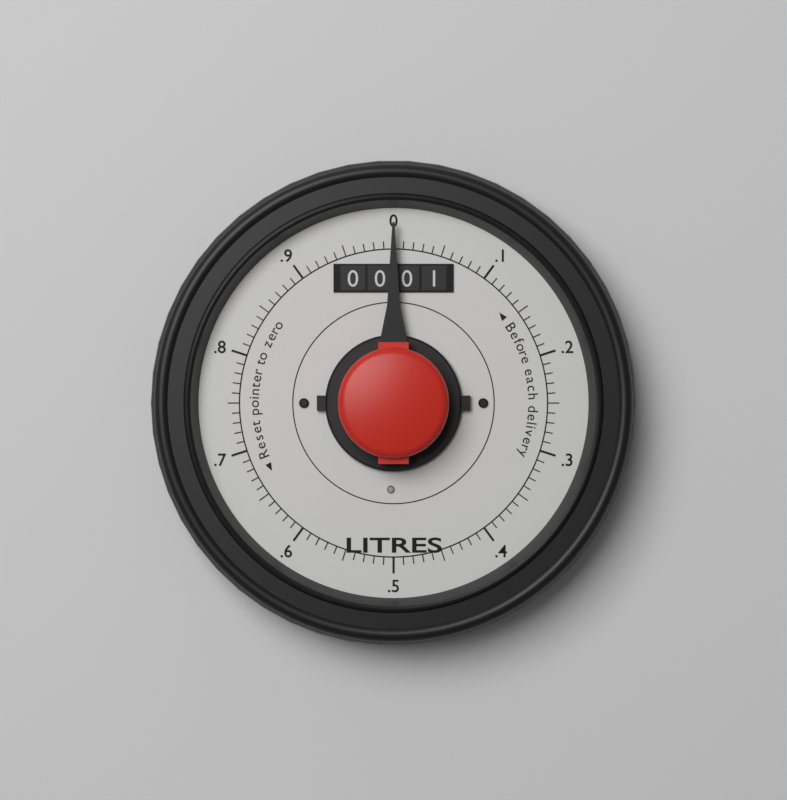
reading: 0.00 litres
